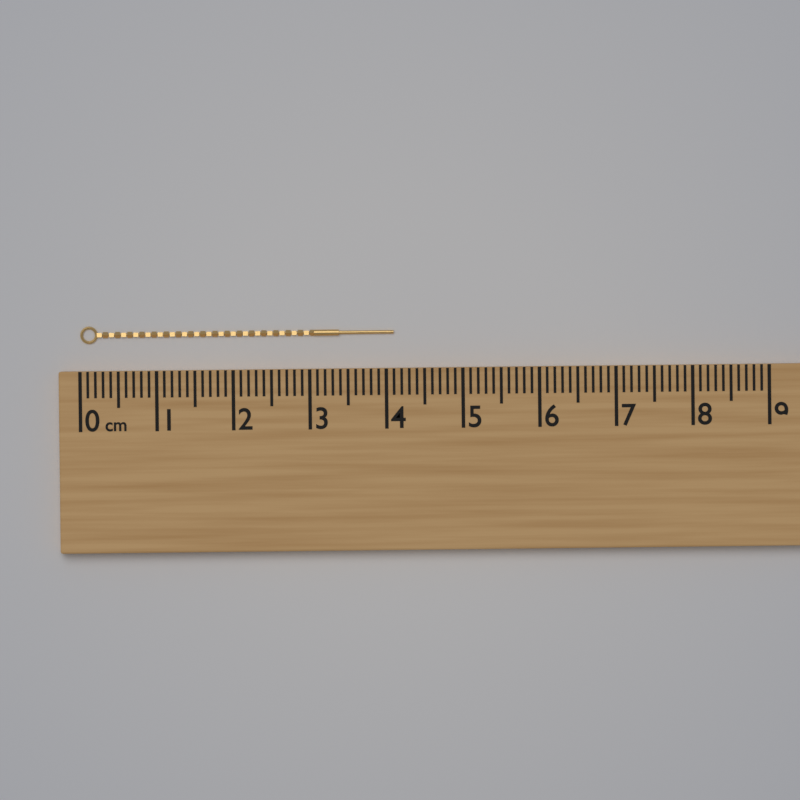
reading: 4.1 cm
